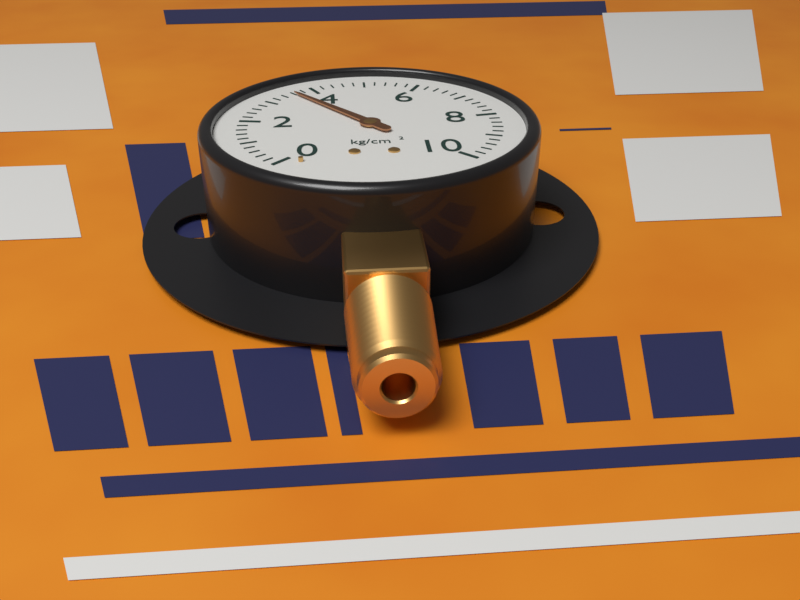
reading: 3.6 kg/cm²
